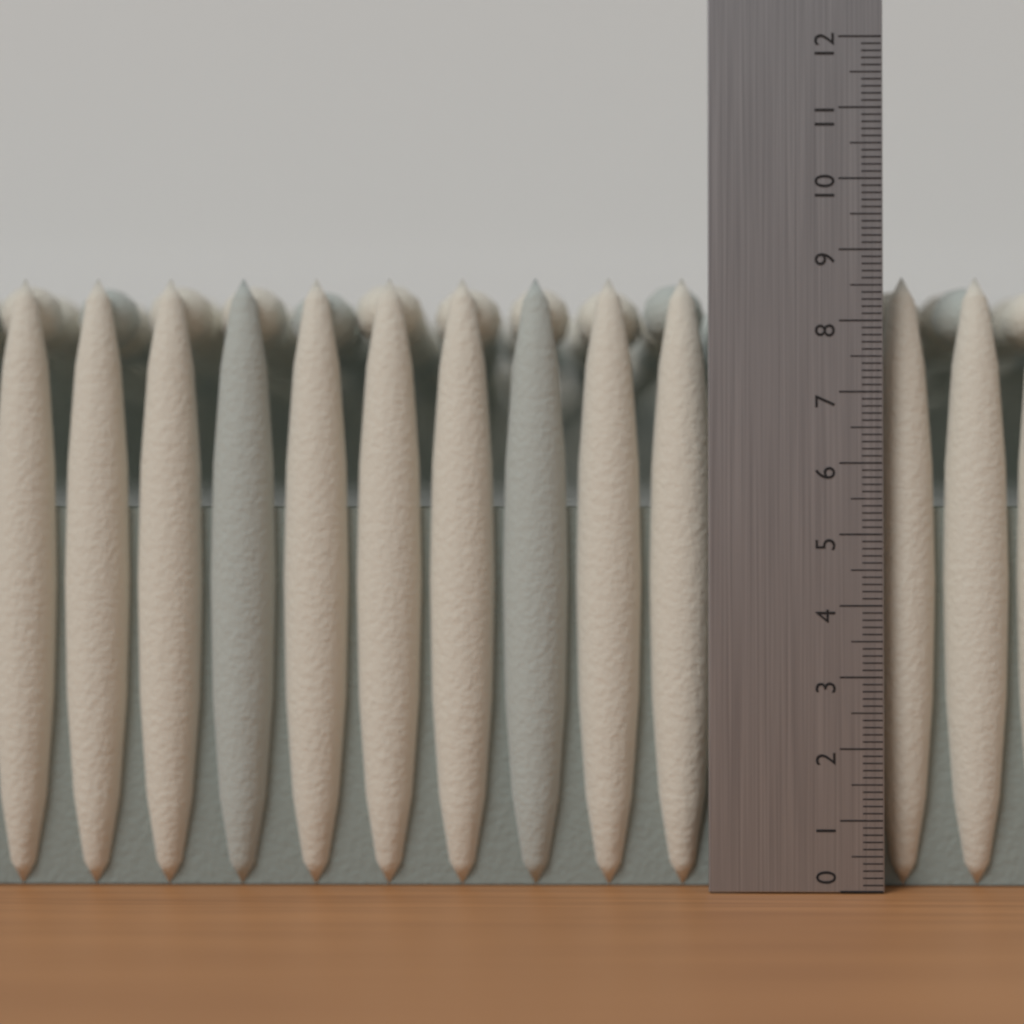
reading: 8.7 (no unit)
